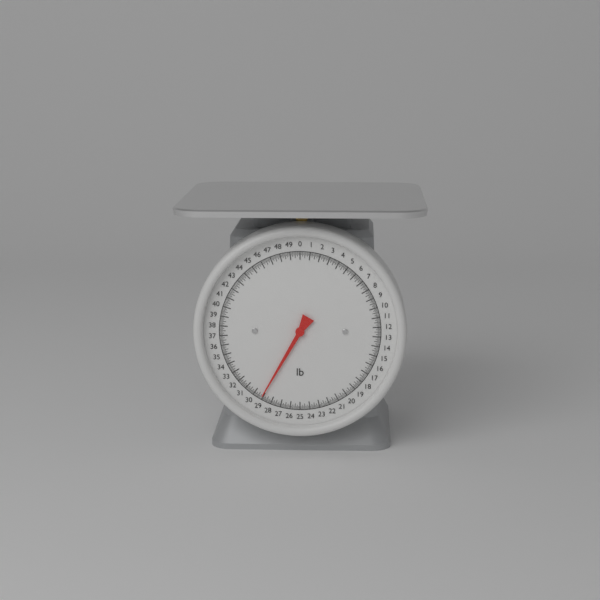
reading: 29.125 lb
